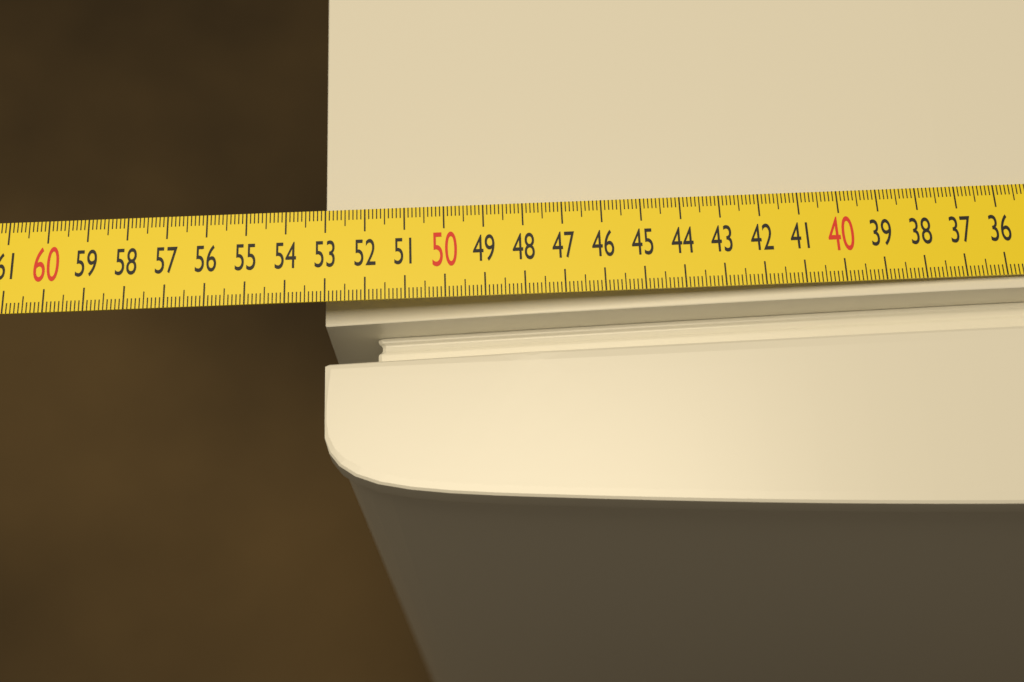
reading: 53.1 cm
